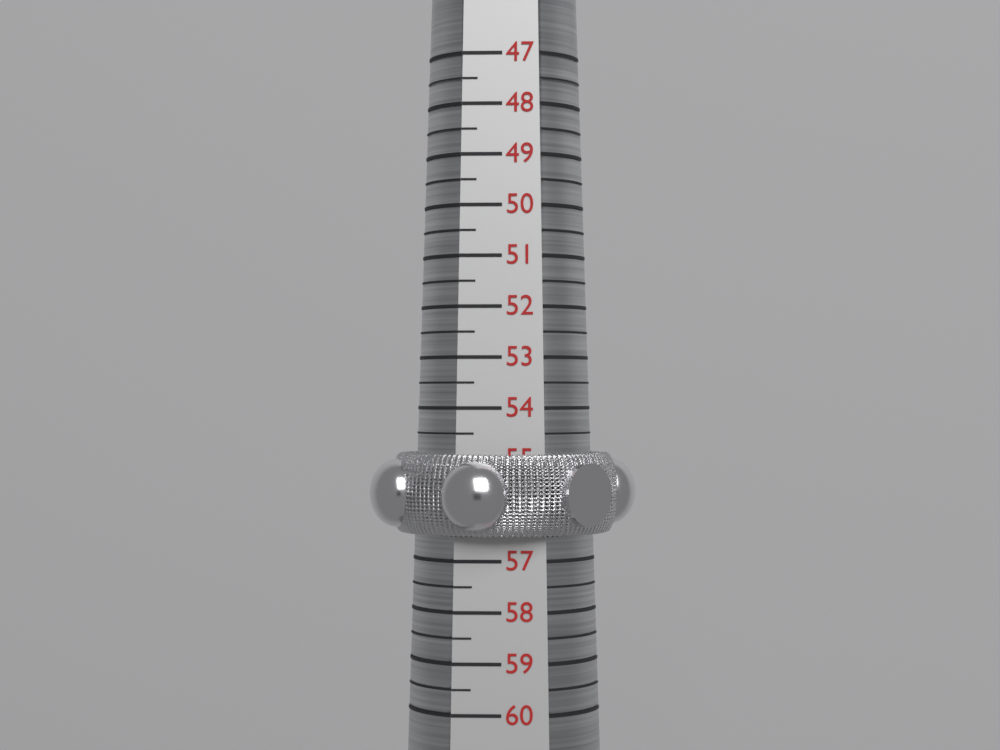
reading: 56.5 (no unit)
